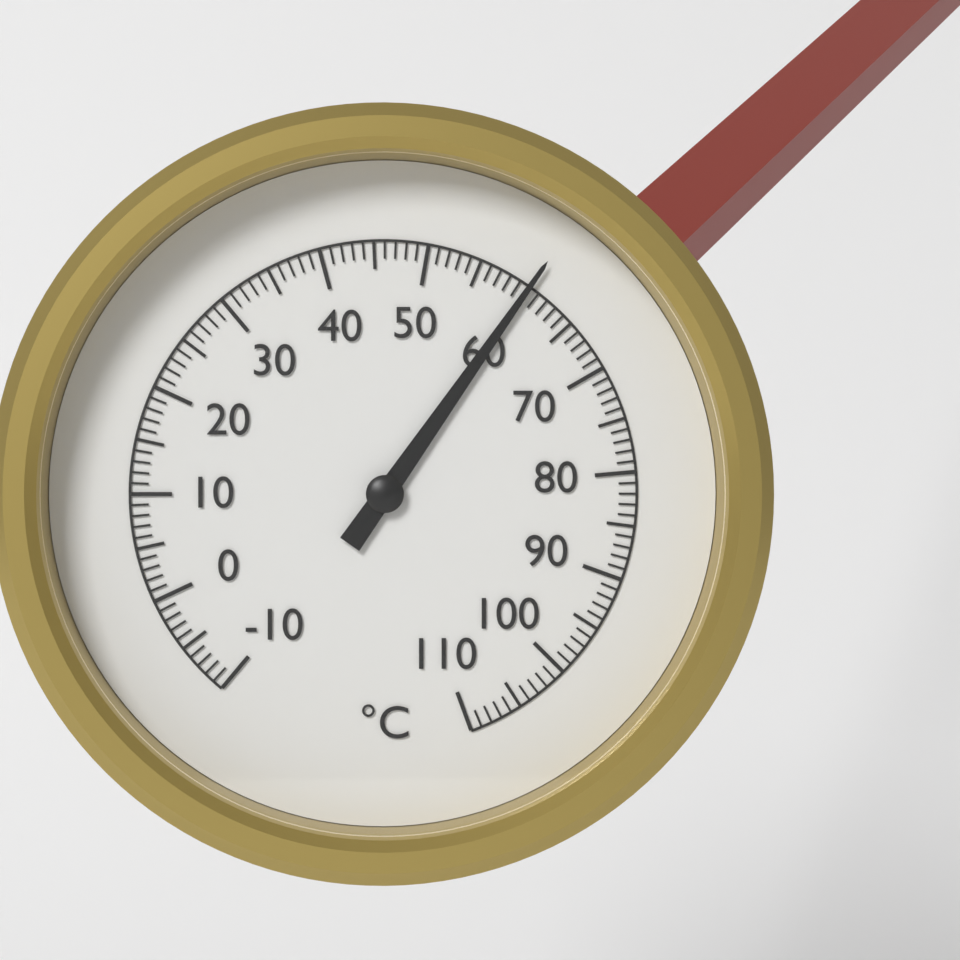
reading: 60 °C
